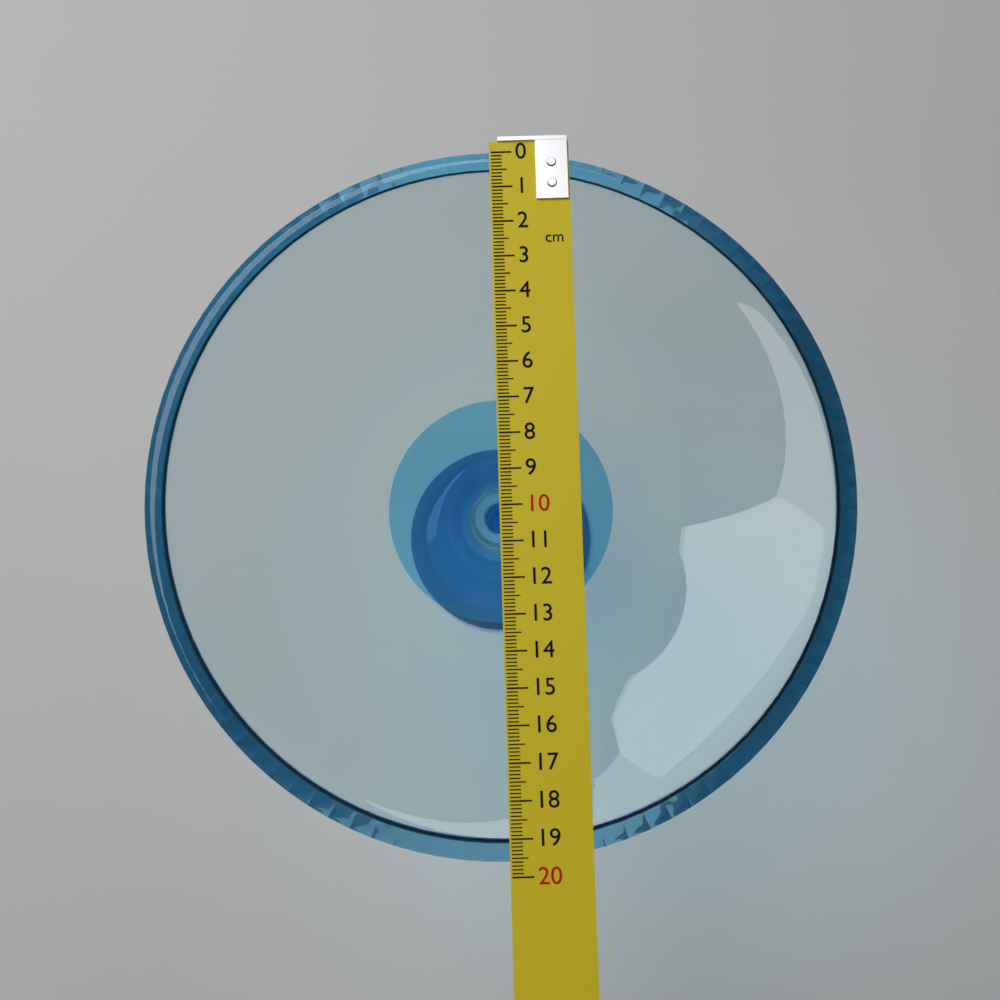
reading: 19.6 cm
